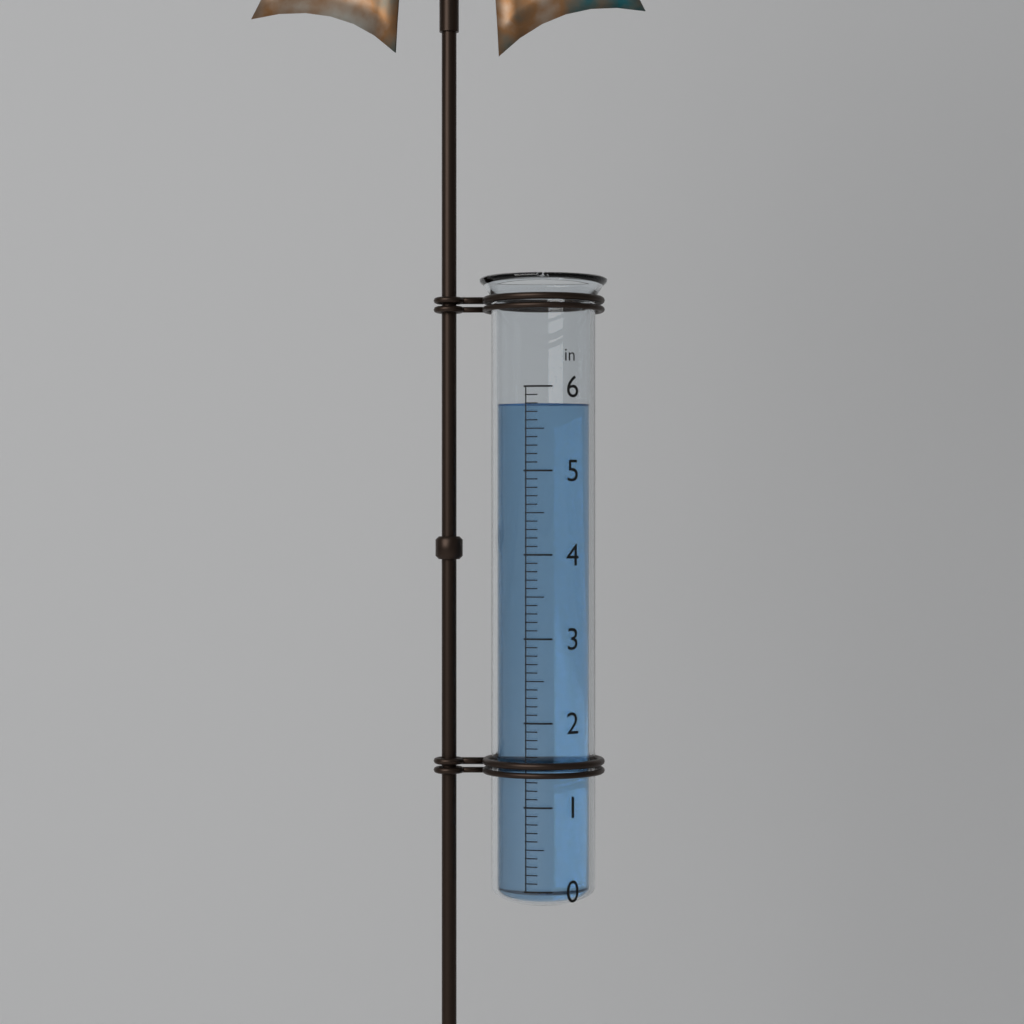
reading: 5.8 in
